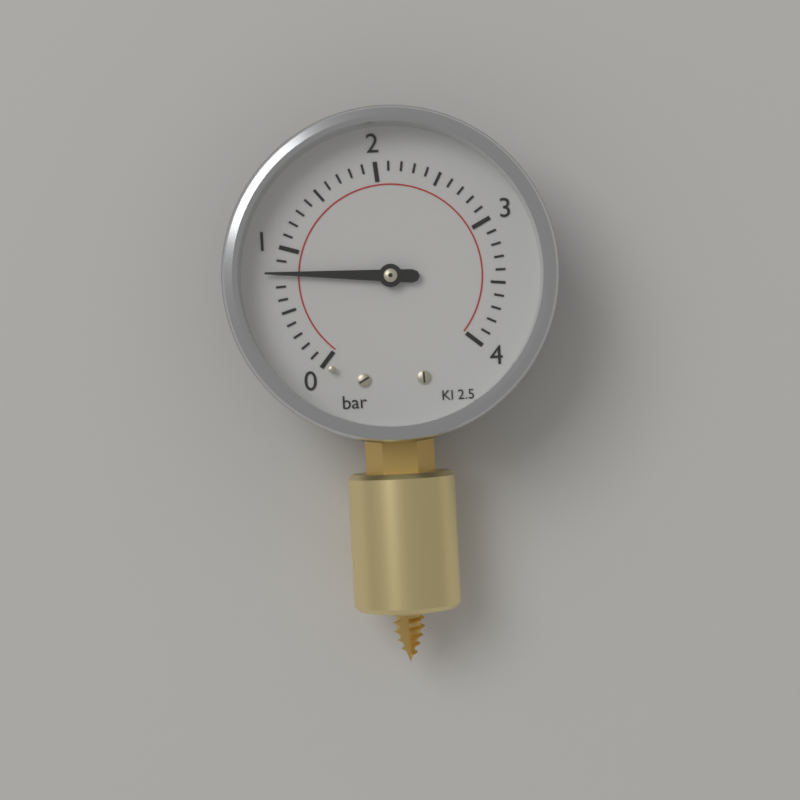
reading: 0.8 bar
